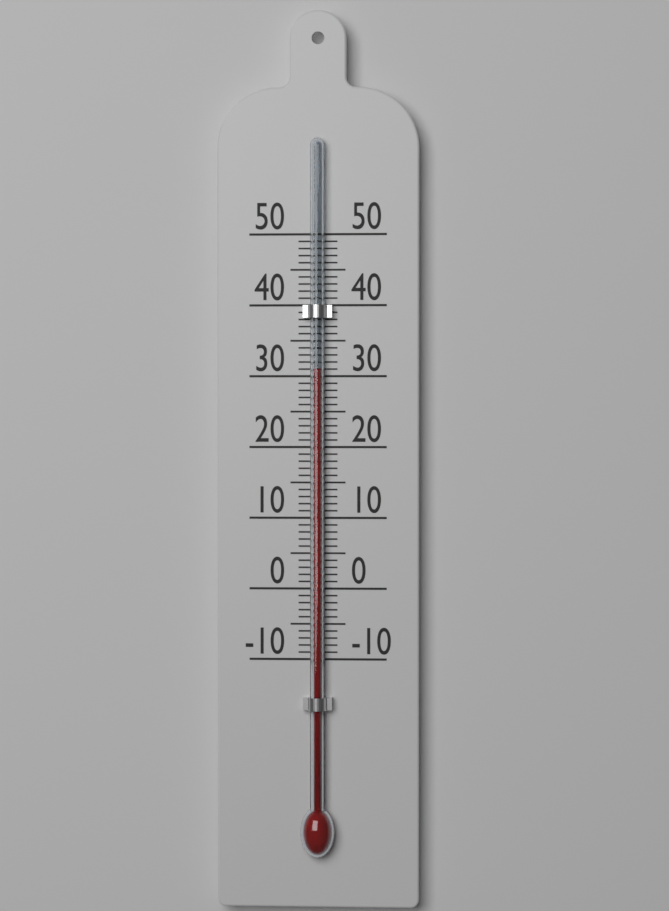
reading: 31 (no unit)
